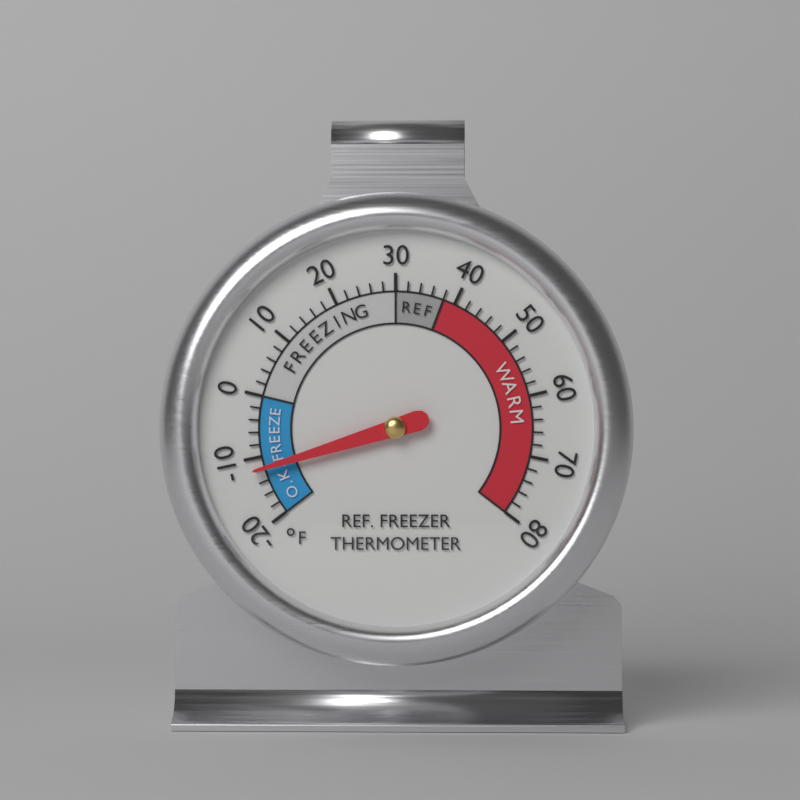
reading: -12 °F
